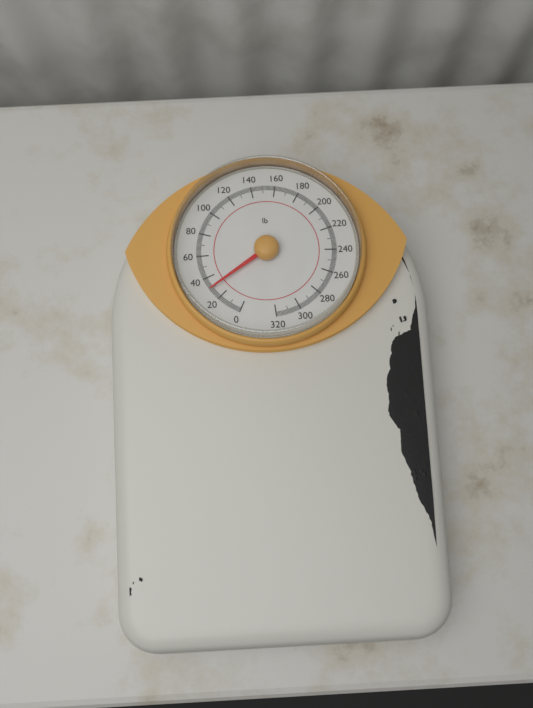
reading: 30 lb
